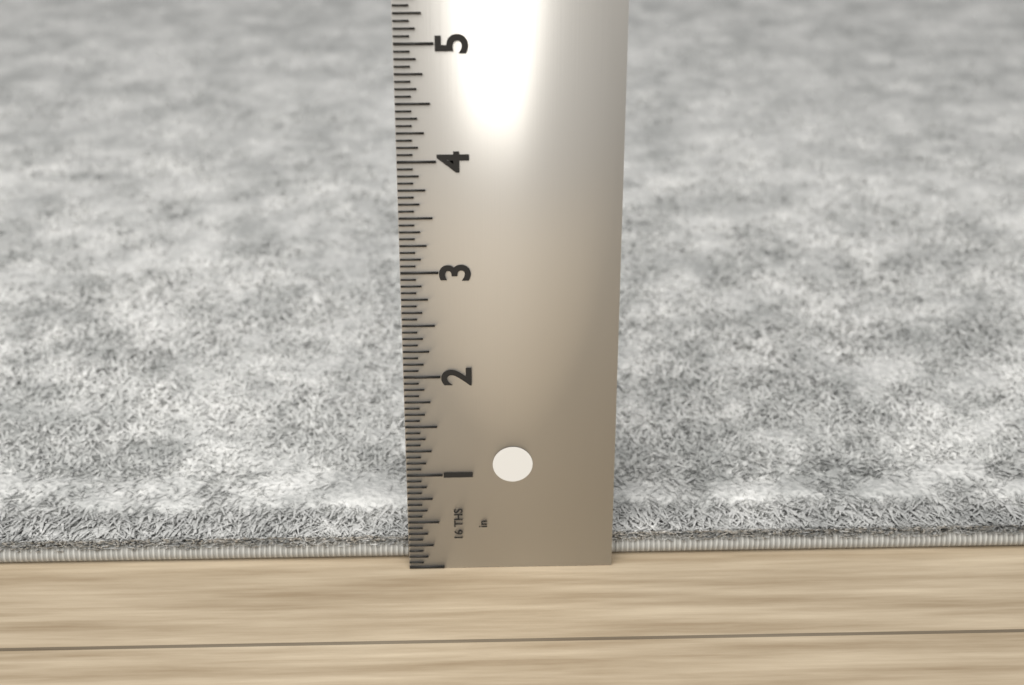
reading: 0.3750 in
